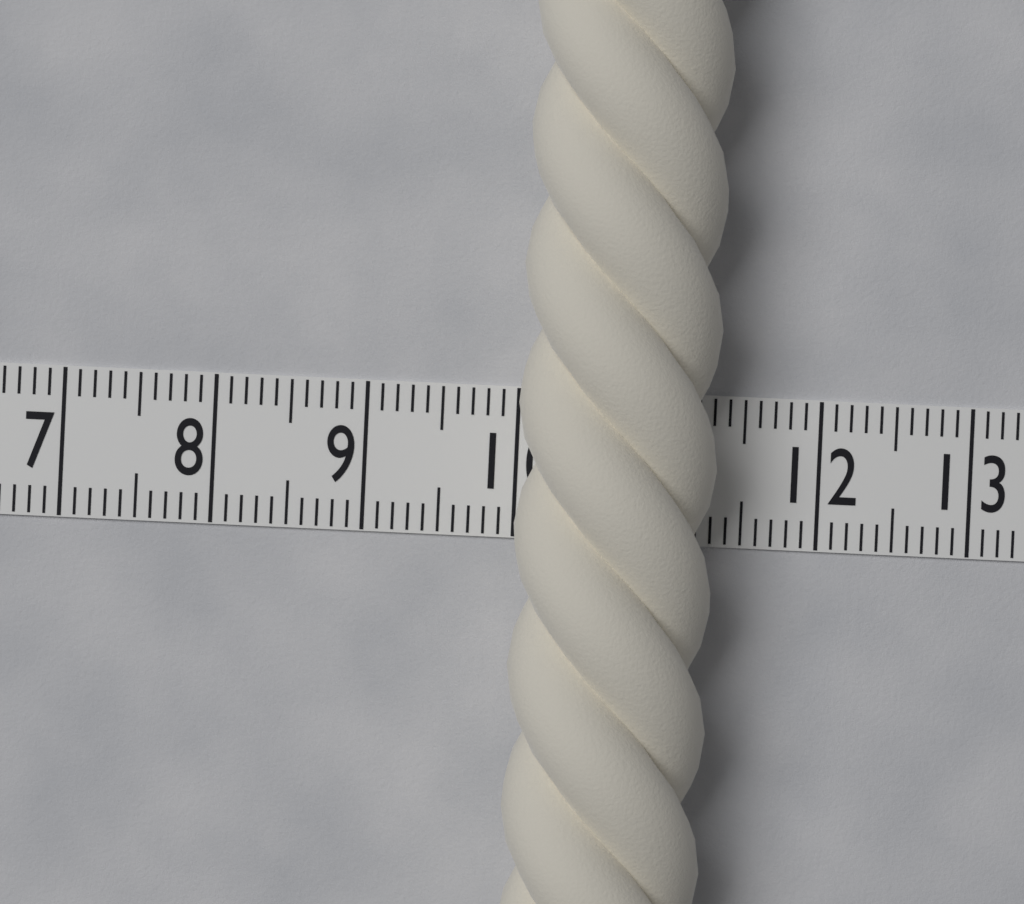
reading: 11.3 (no unit)
